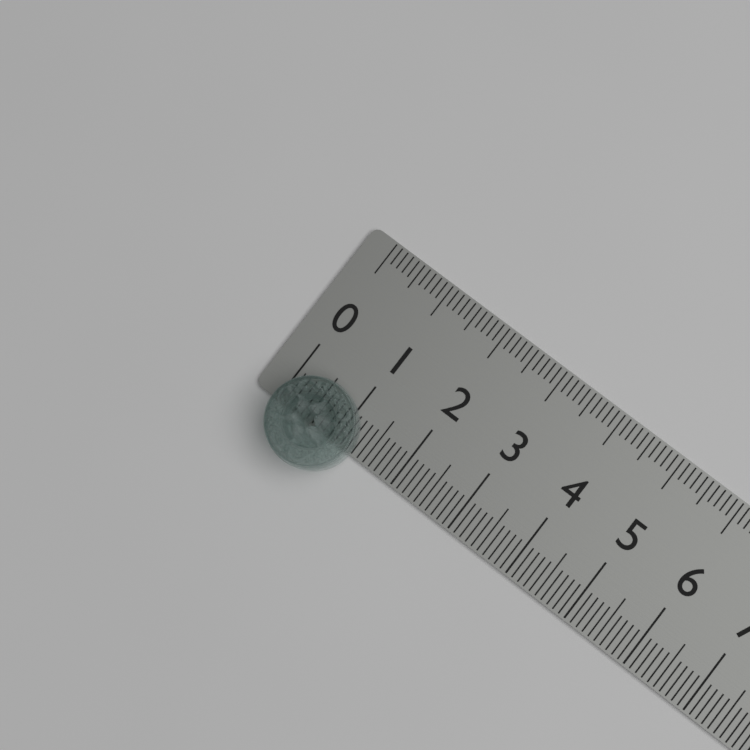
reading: 1.3 (no unit)
